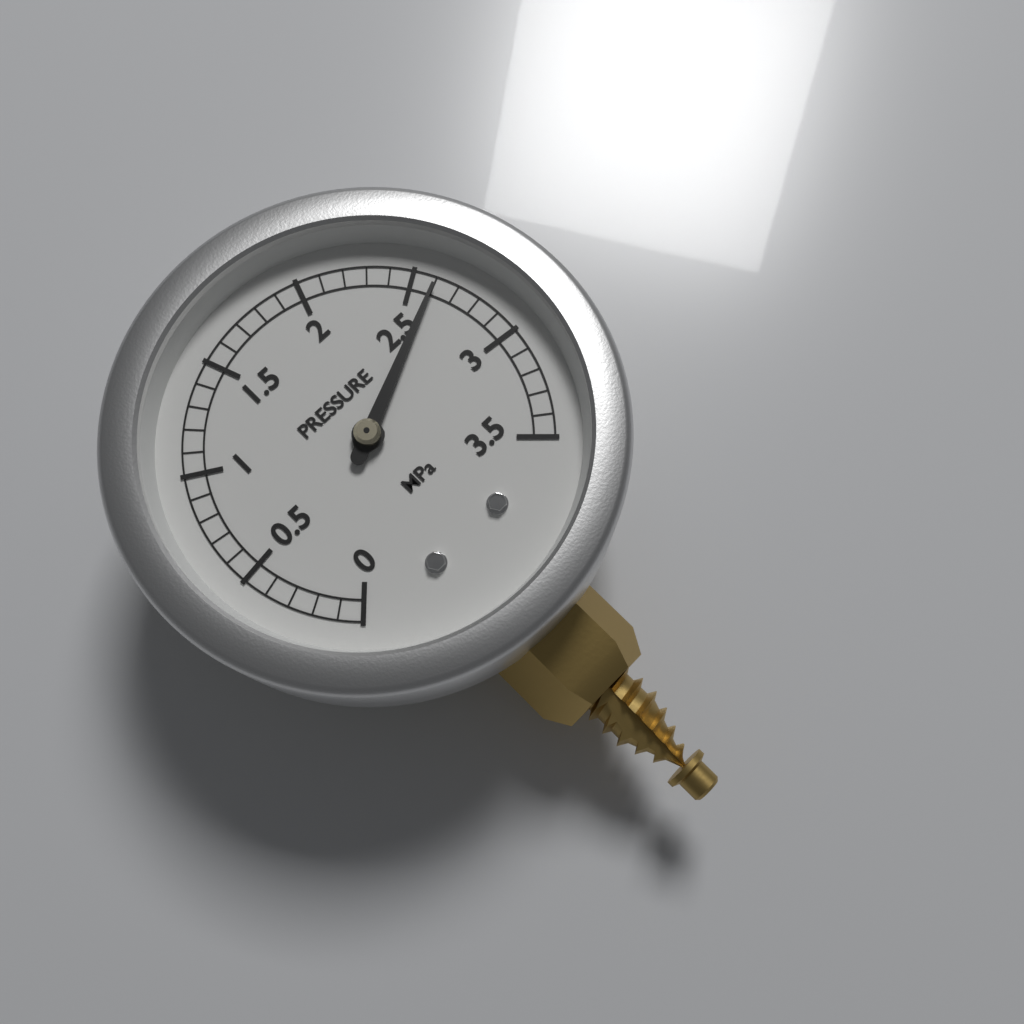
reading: 2.6 MPa
